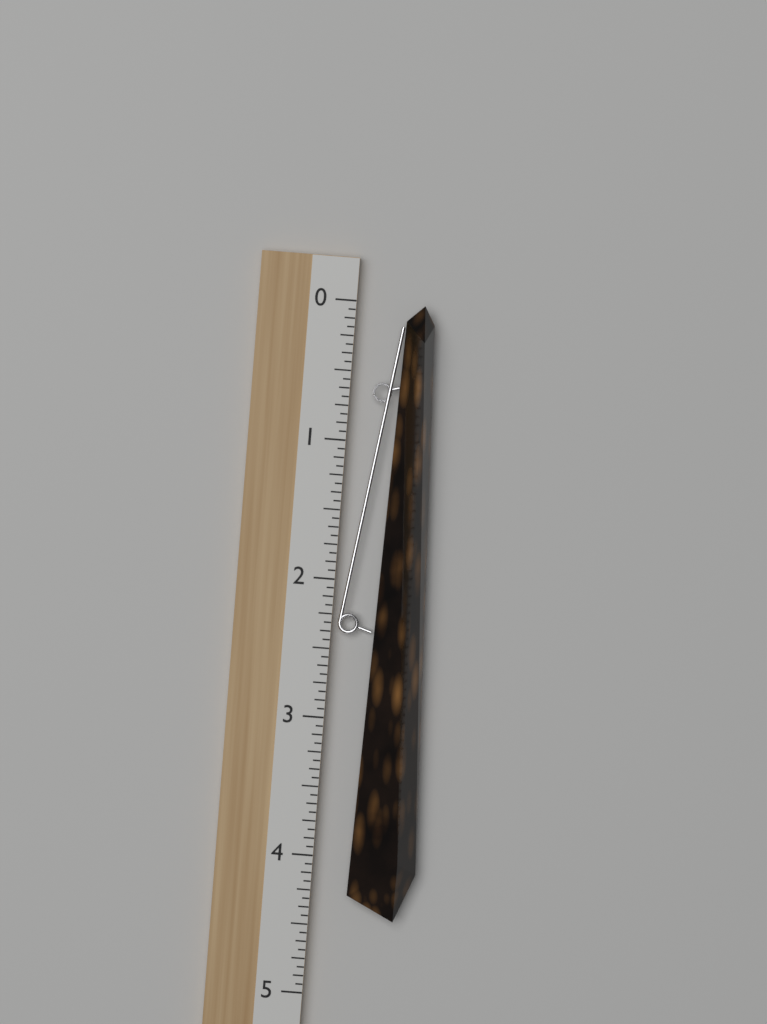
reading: 4.4375 (no unit)
